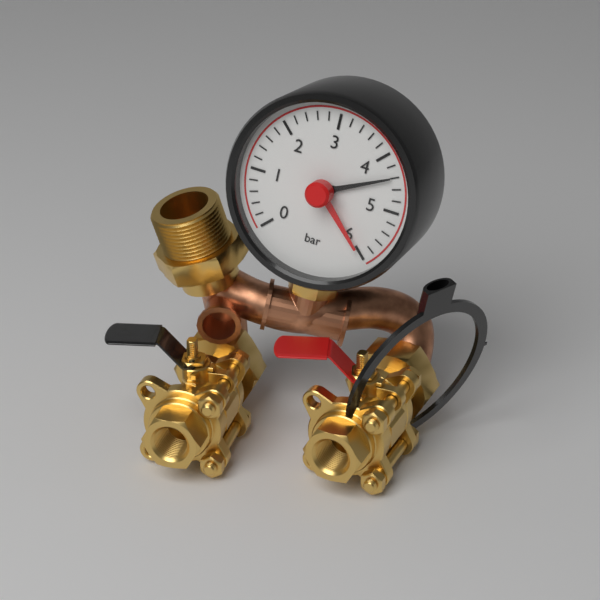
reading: 4.4 bar
